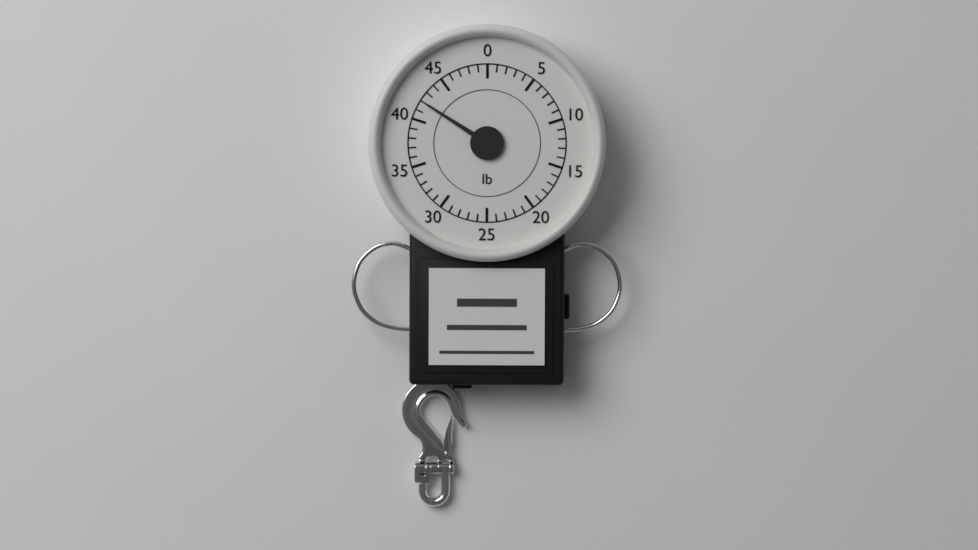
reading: 42 lb
